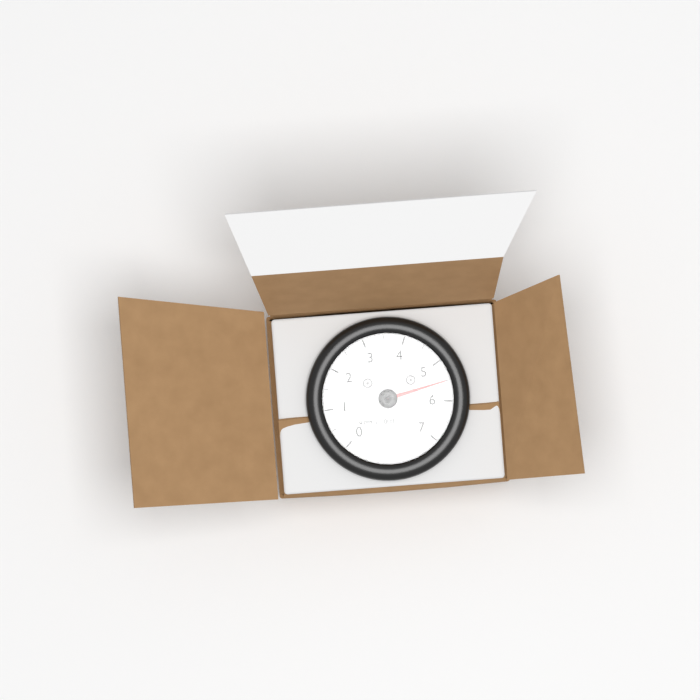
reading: 5.5 RPM x 1000
